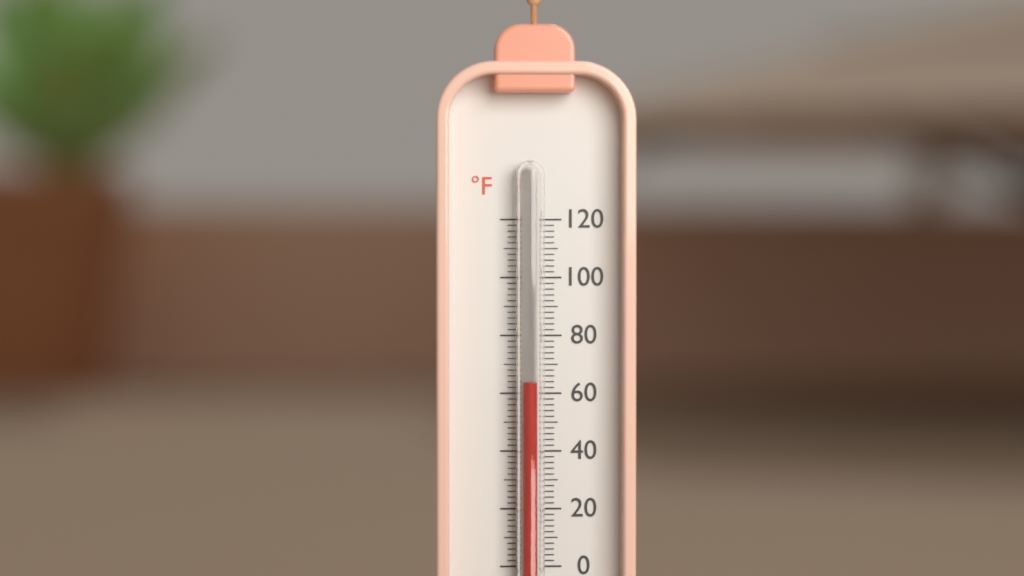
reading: 64 °F
